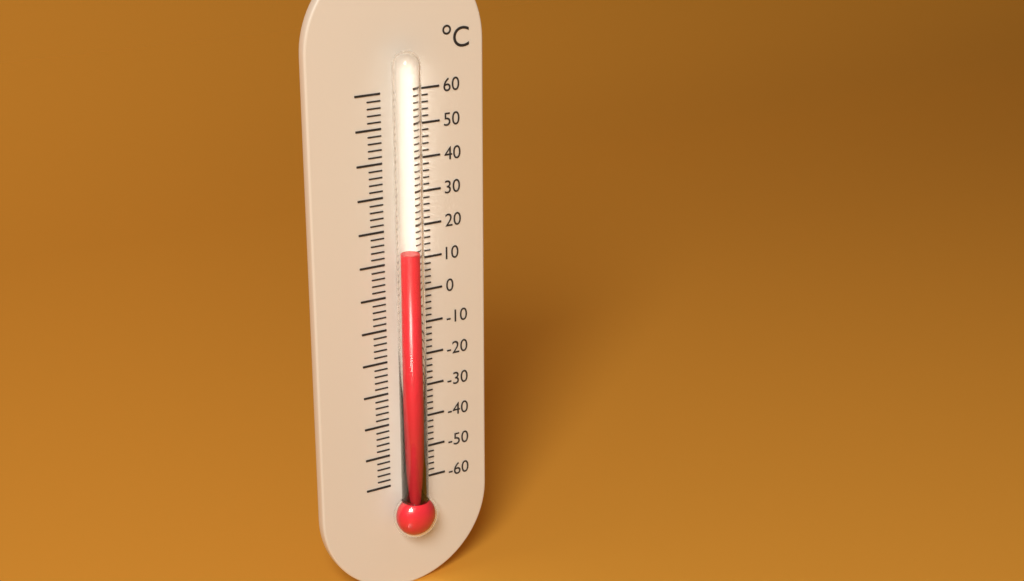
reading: 14 °C
